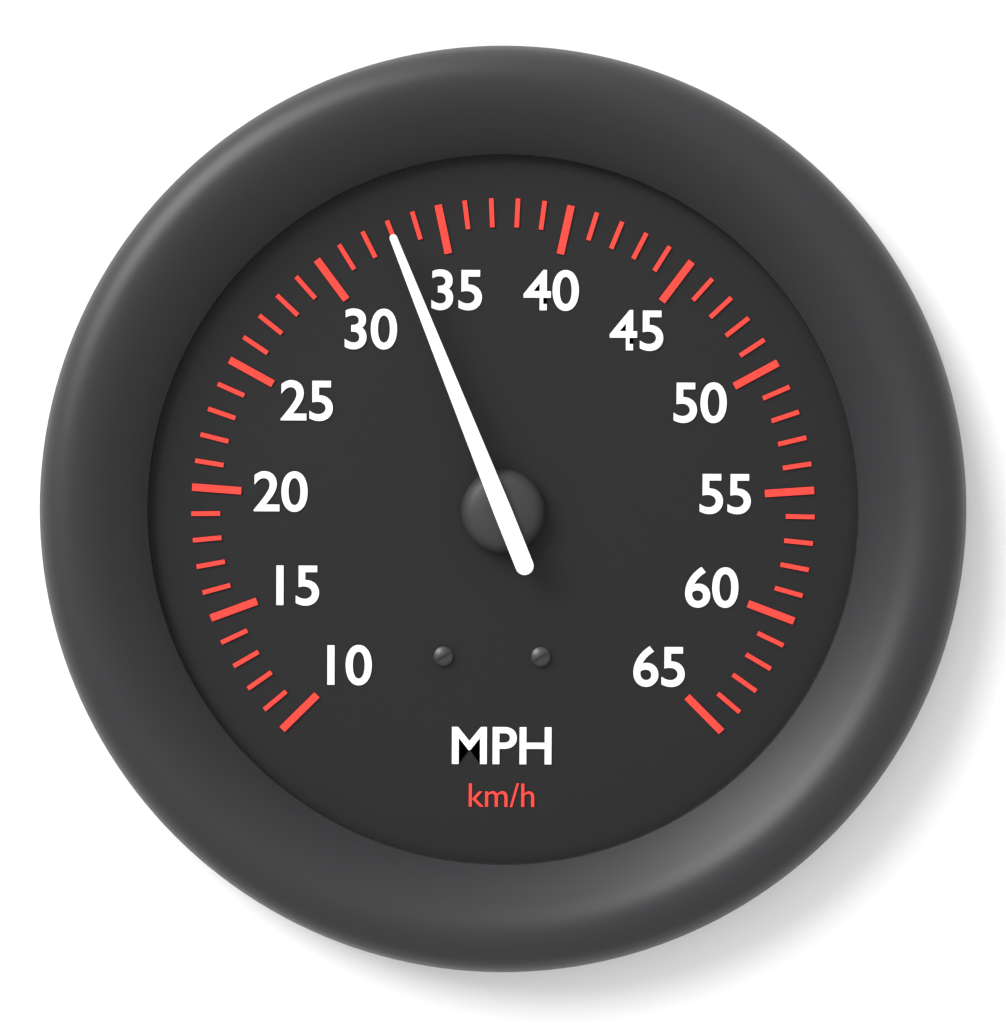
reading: 33 mph
